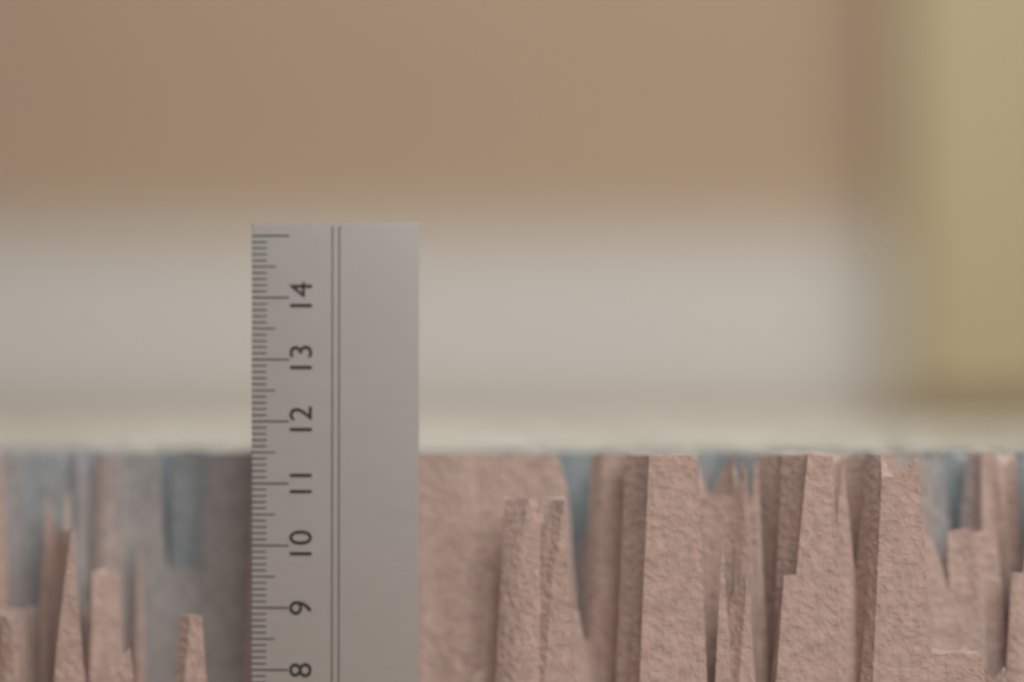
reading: 11.5 cm
